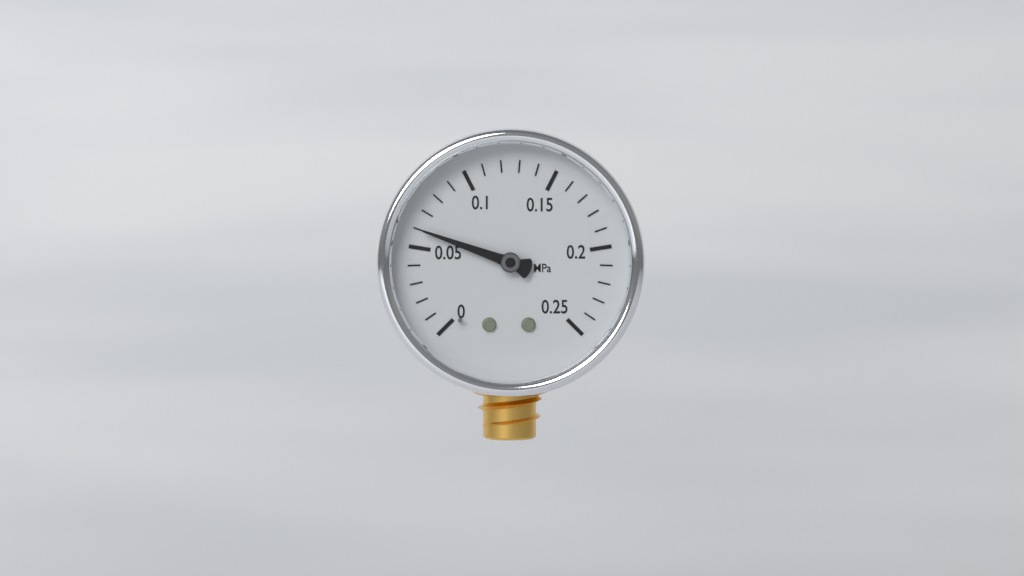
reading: 0.06 MPa
